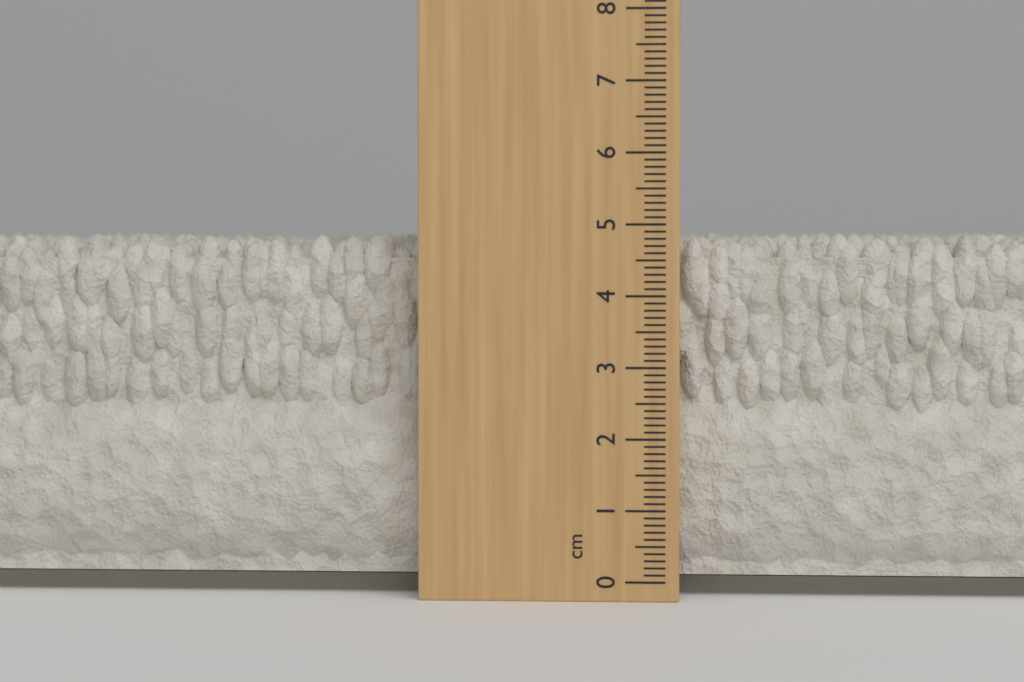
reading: 4.9 cm
